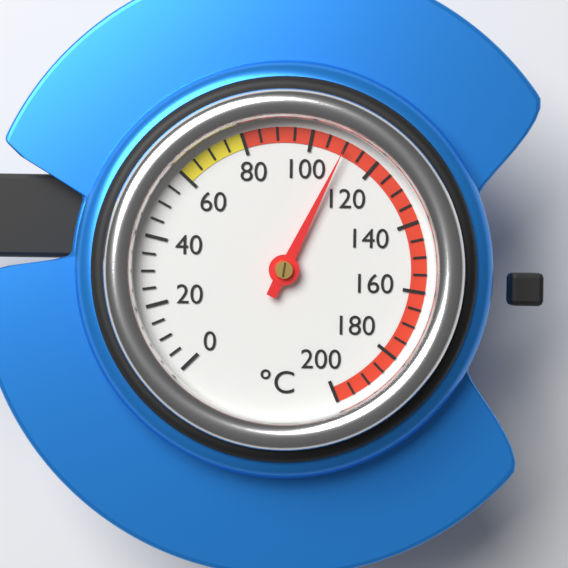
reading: 110 °C
